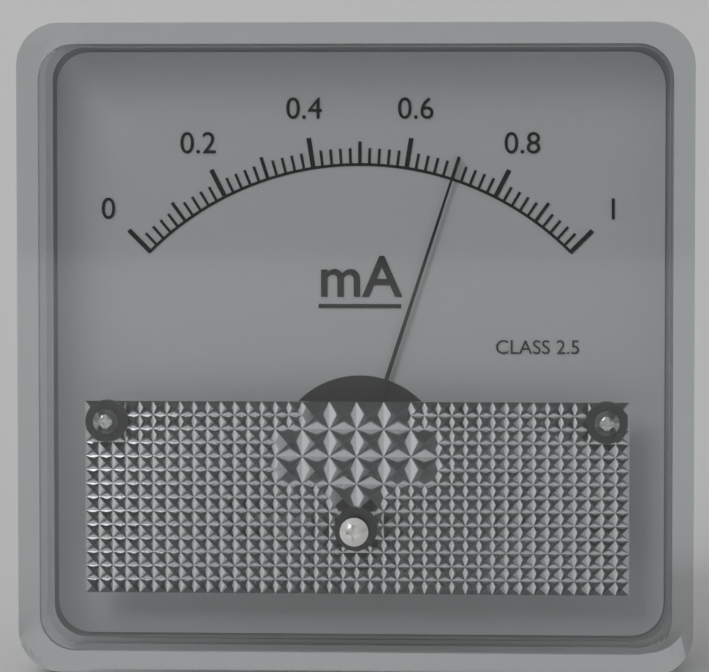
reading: 0.70 mA
